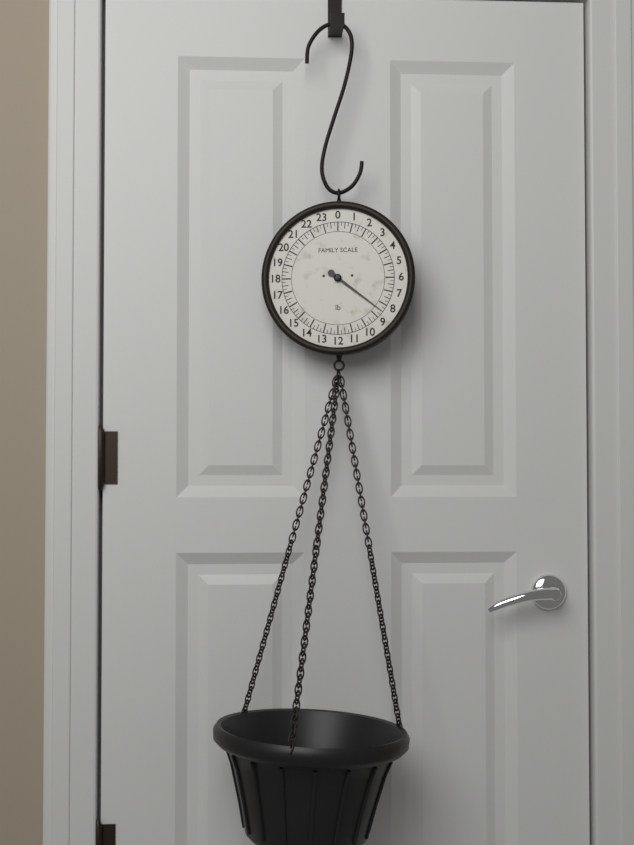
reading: 8.50 lb
